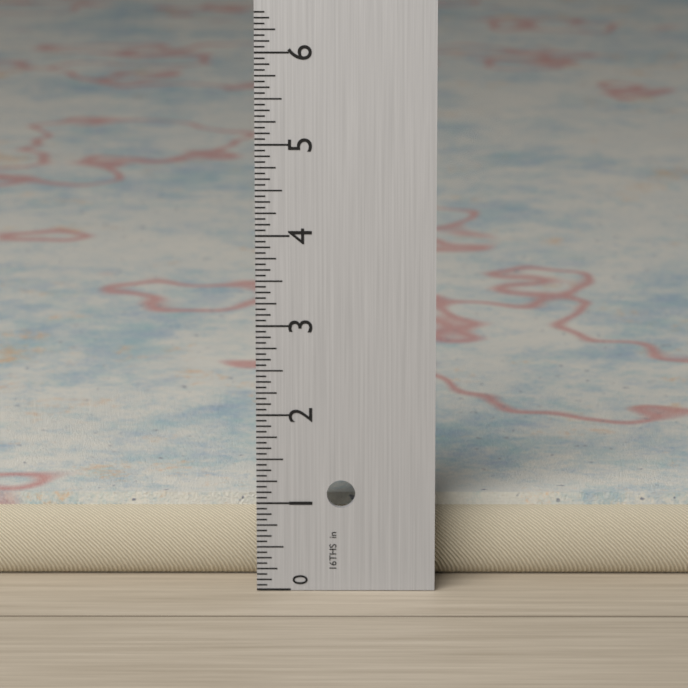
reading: 0.9375 in
